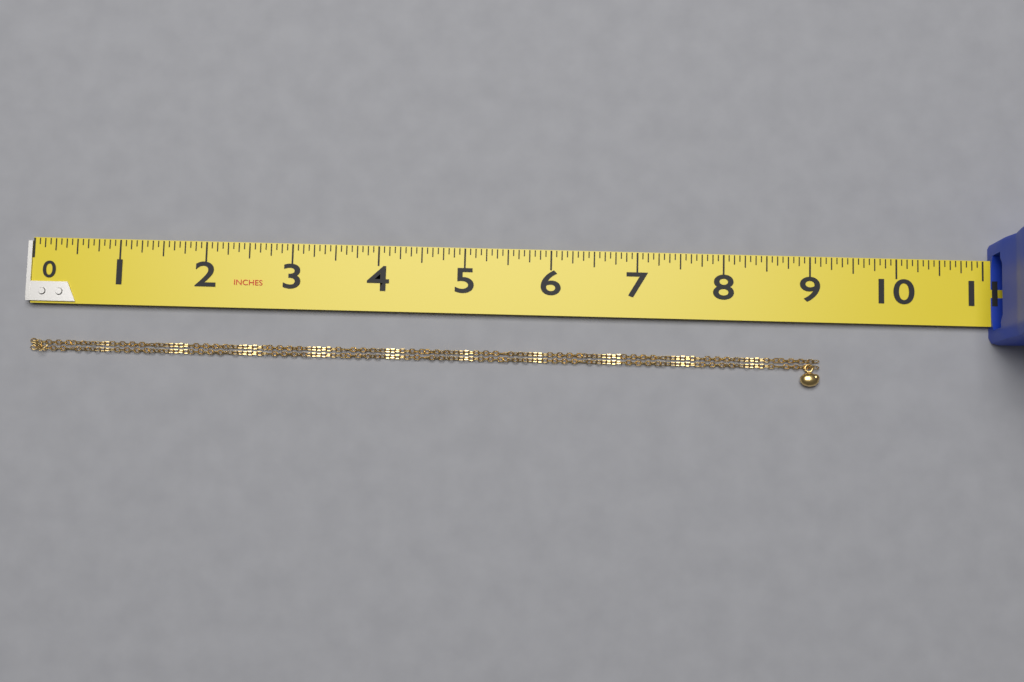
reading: 9.1250 in
